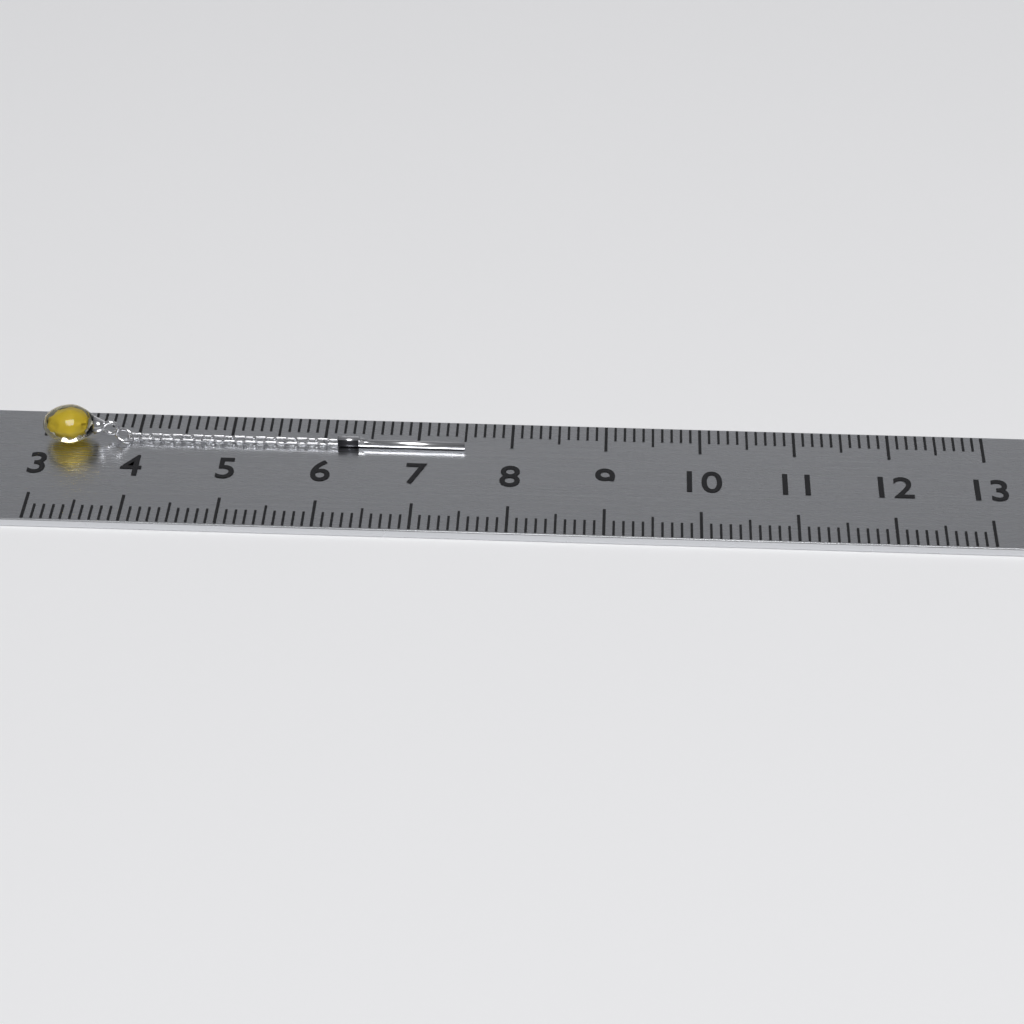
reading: 7.5 (no unit)
